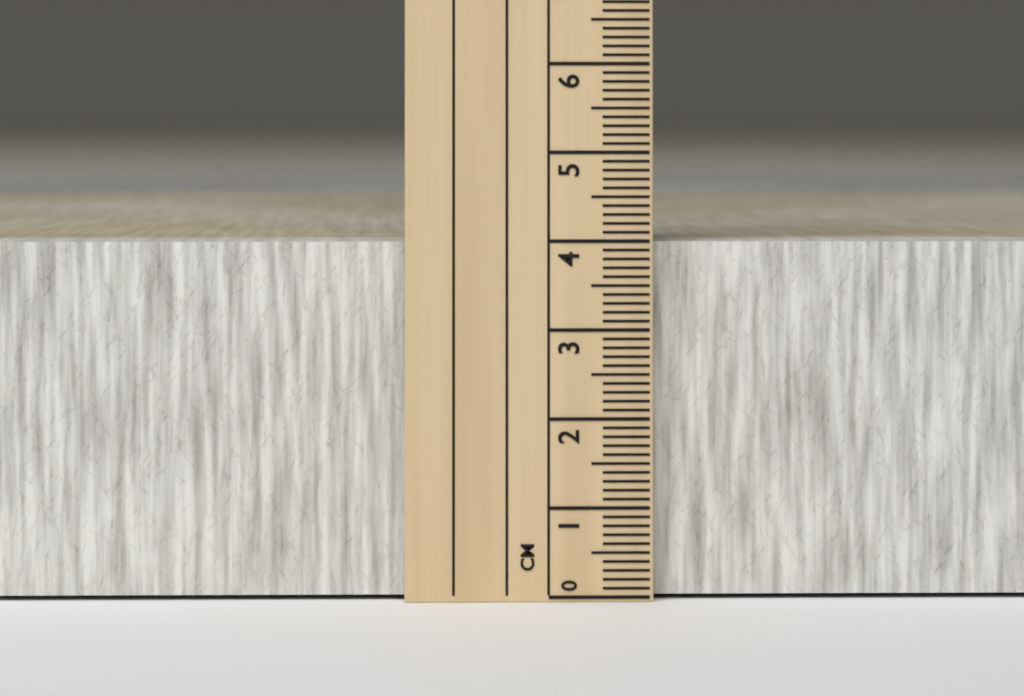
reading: 4.0 cm
